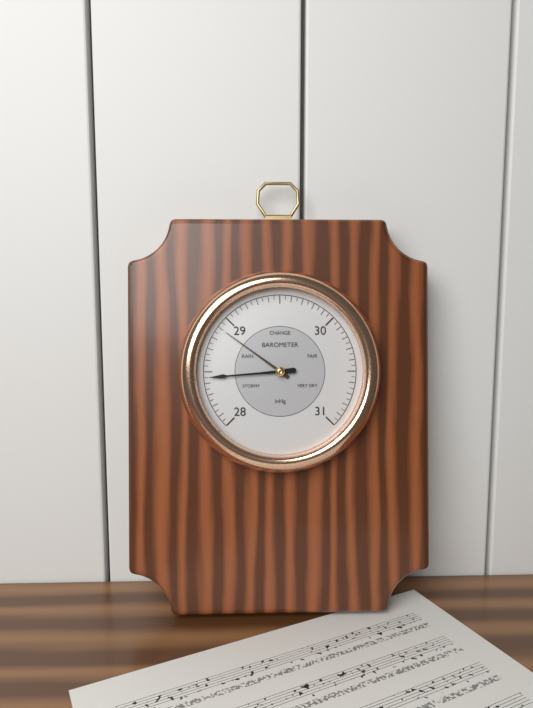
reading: 28.45 inHg
